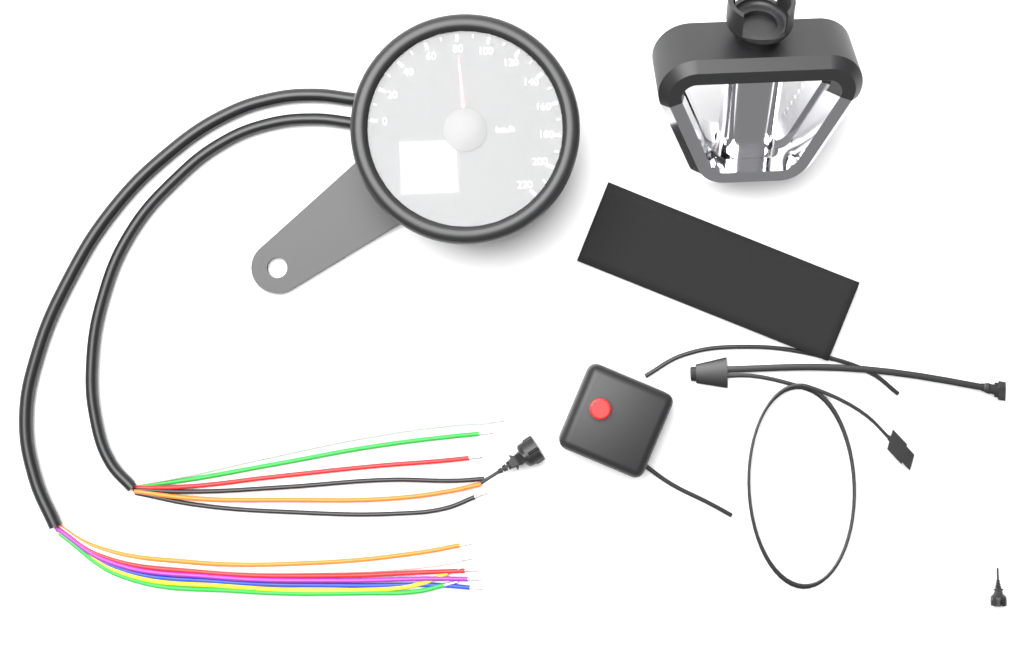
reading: 80 km/h
